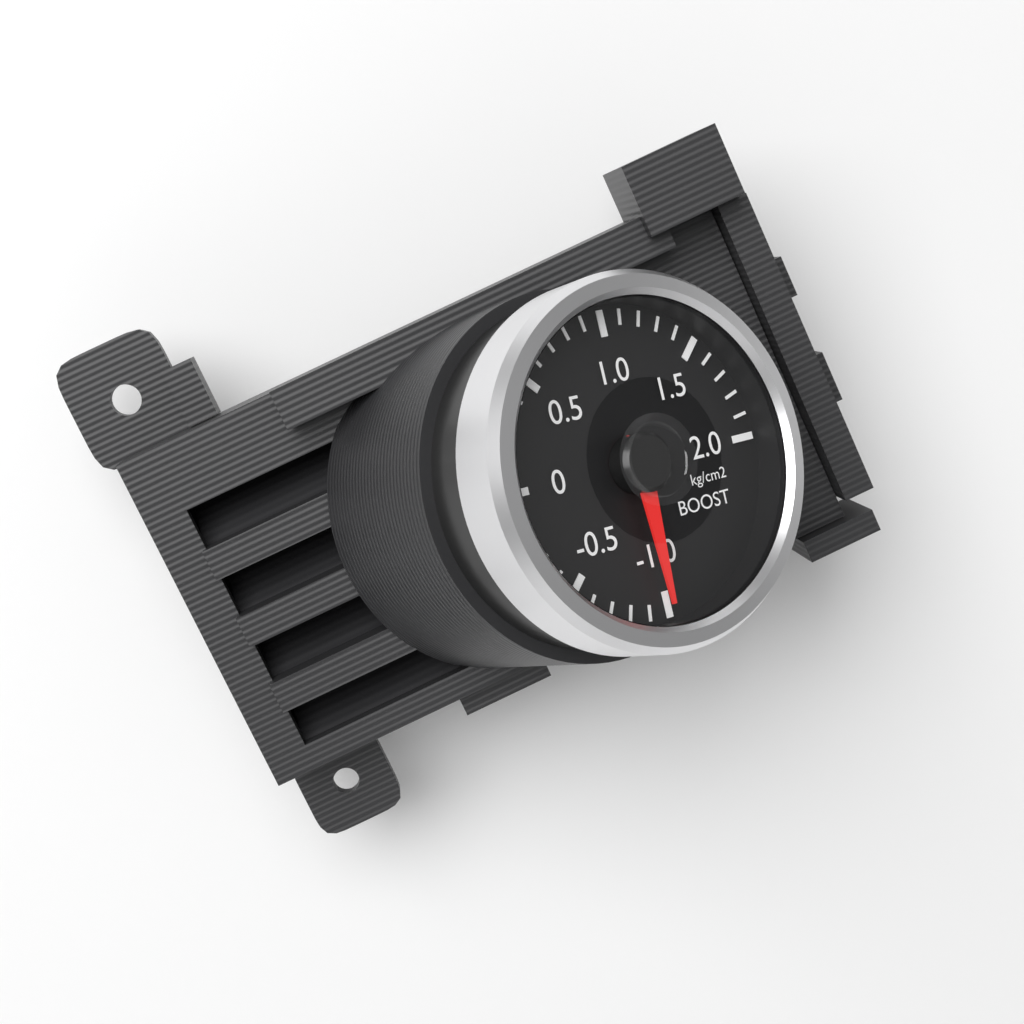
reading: -1.0 kg/cm2
